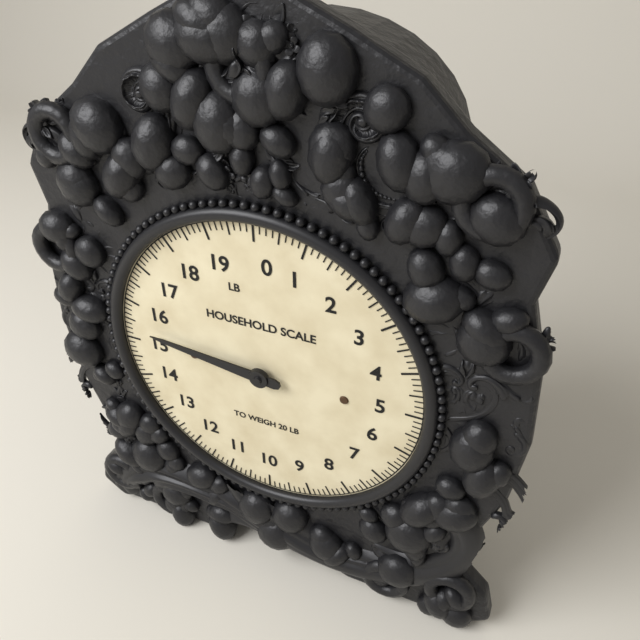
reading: 15.375 lb
